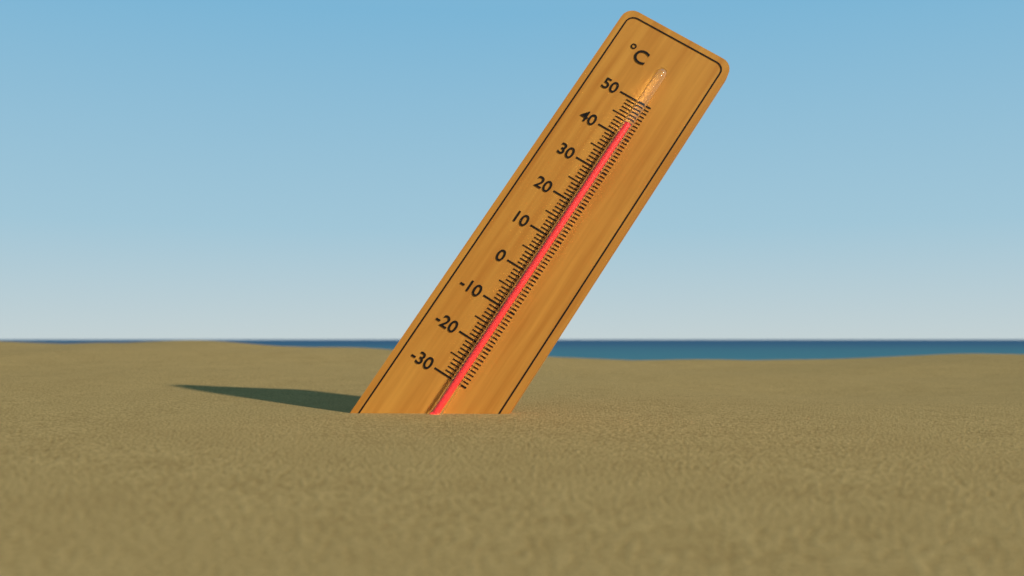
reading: 43 °C
